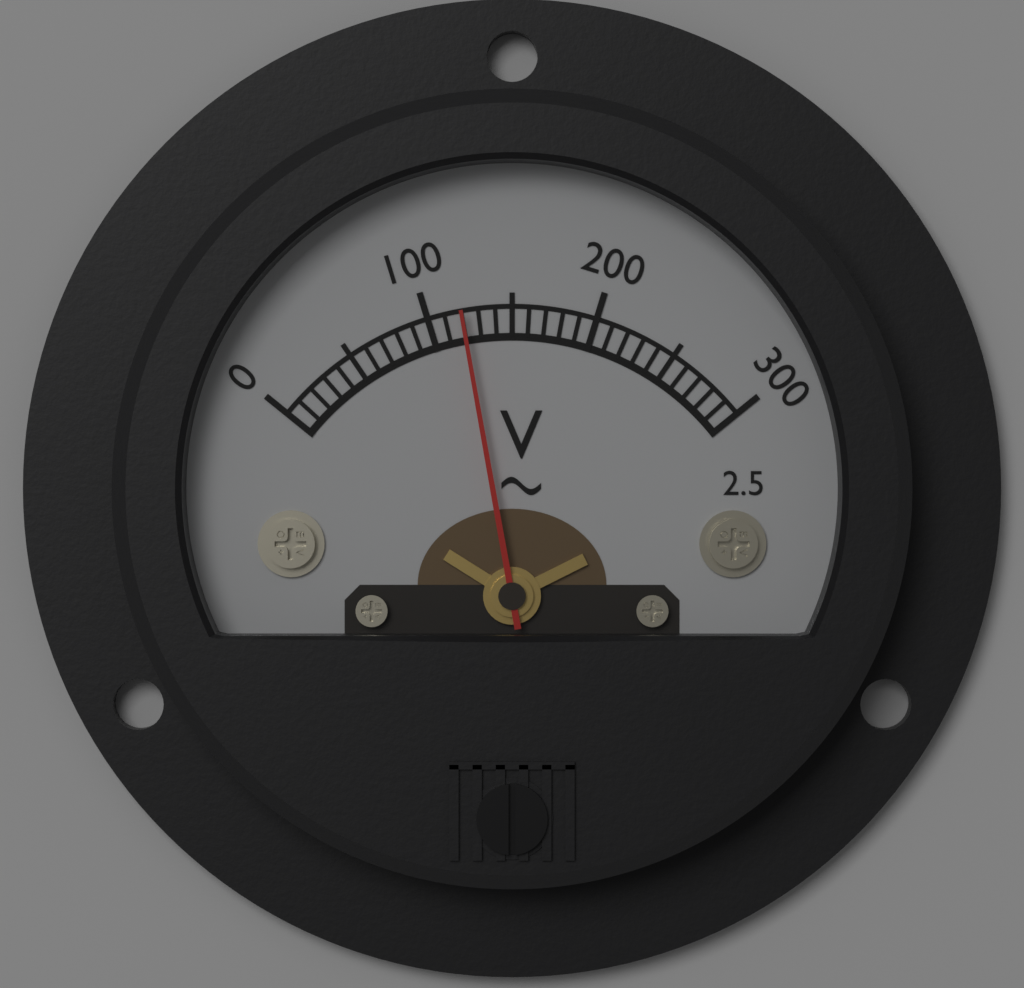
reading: 120 V
